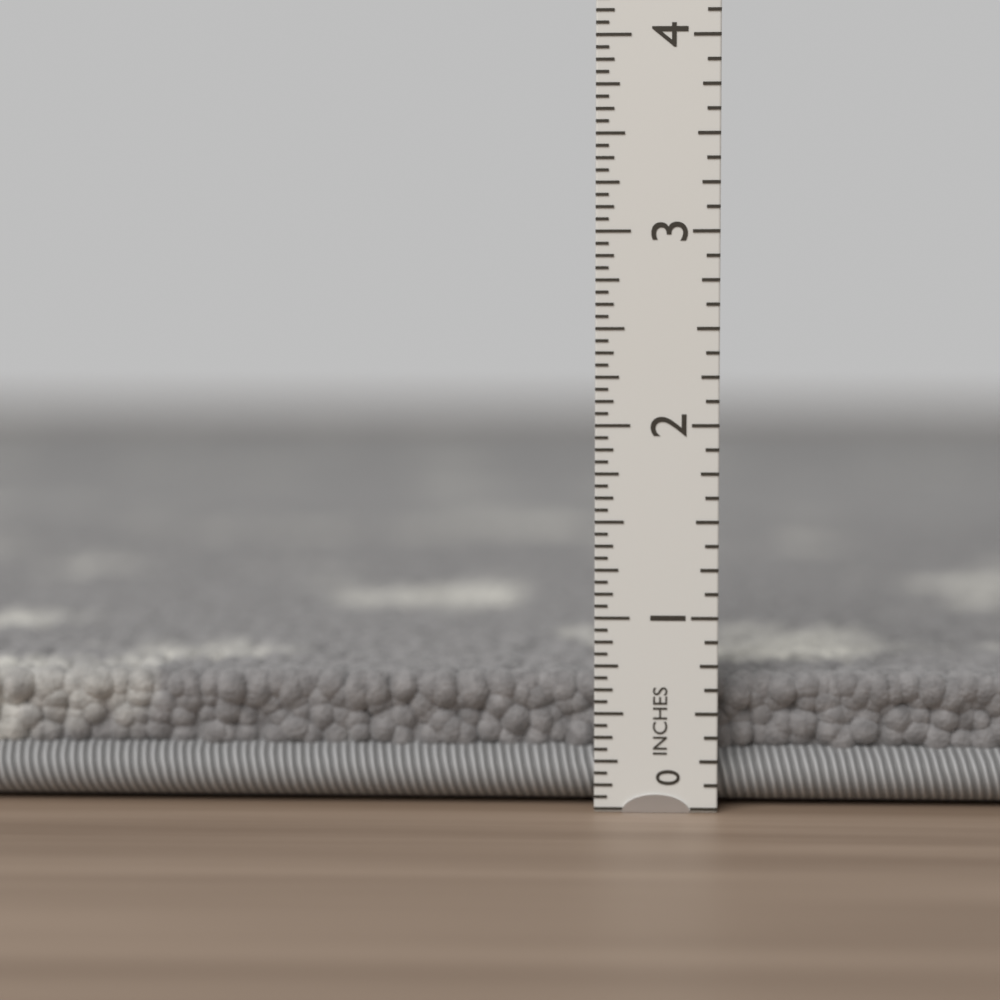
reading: 0.6875 in
